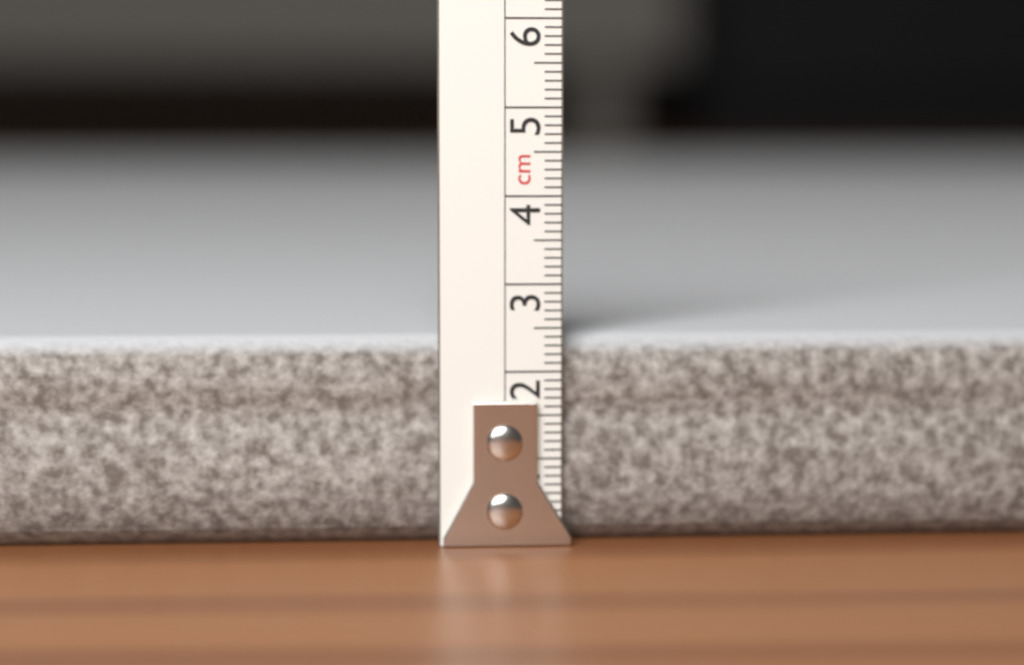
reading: 2.4 cm
